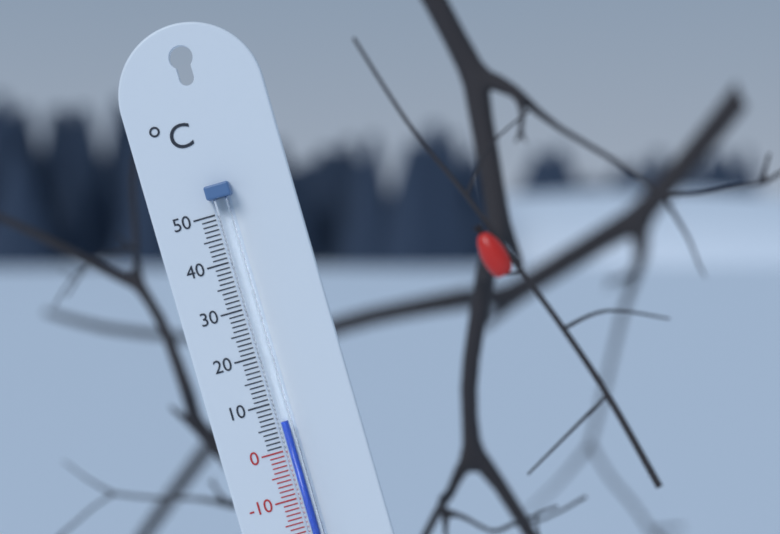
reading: 6 °C
